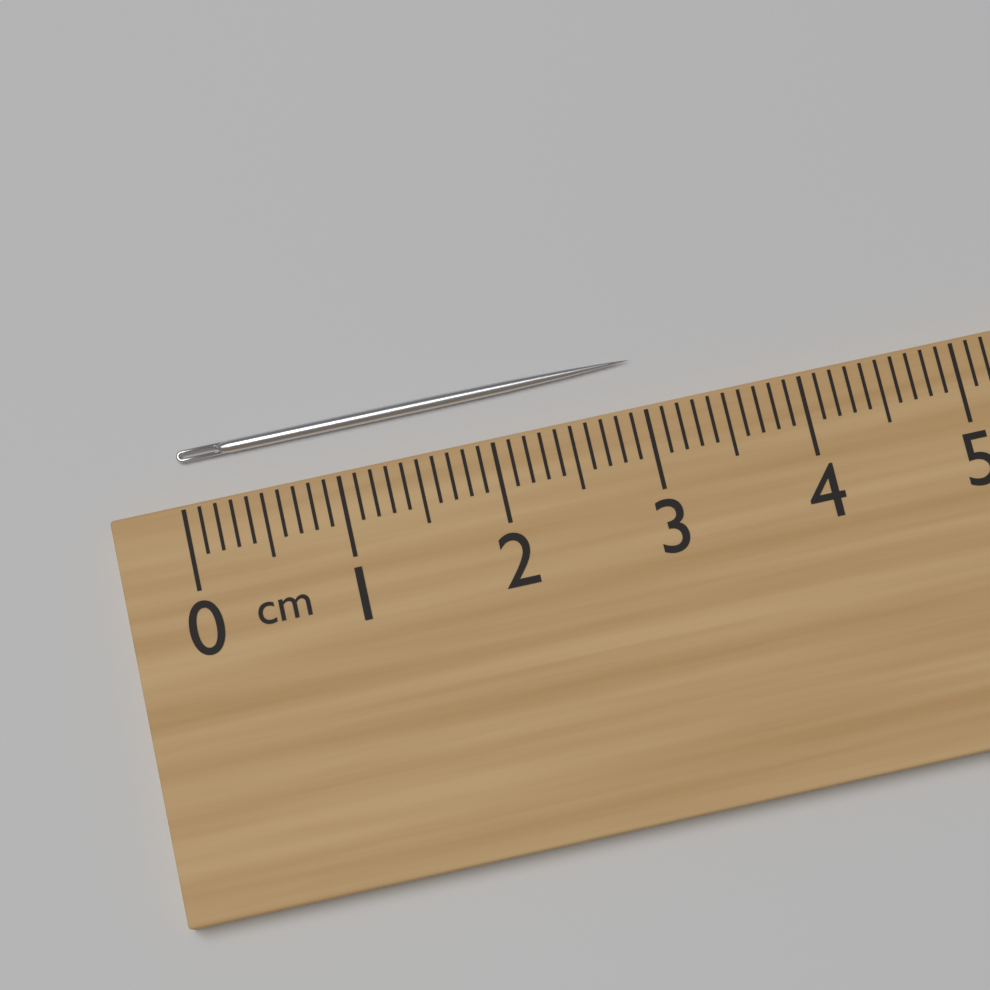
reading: 3.0 cm
